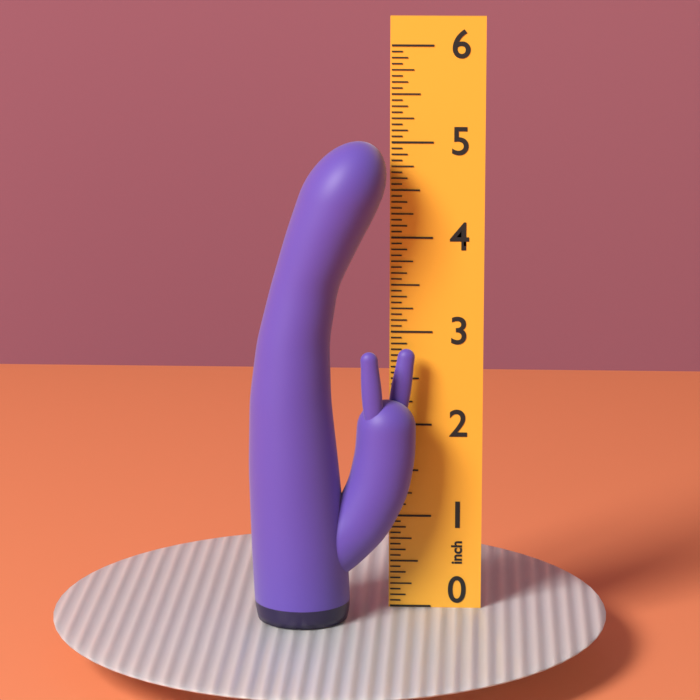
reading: 5.0625 inch
